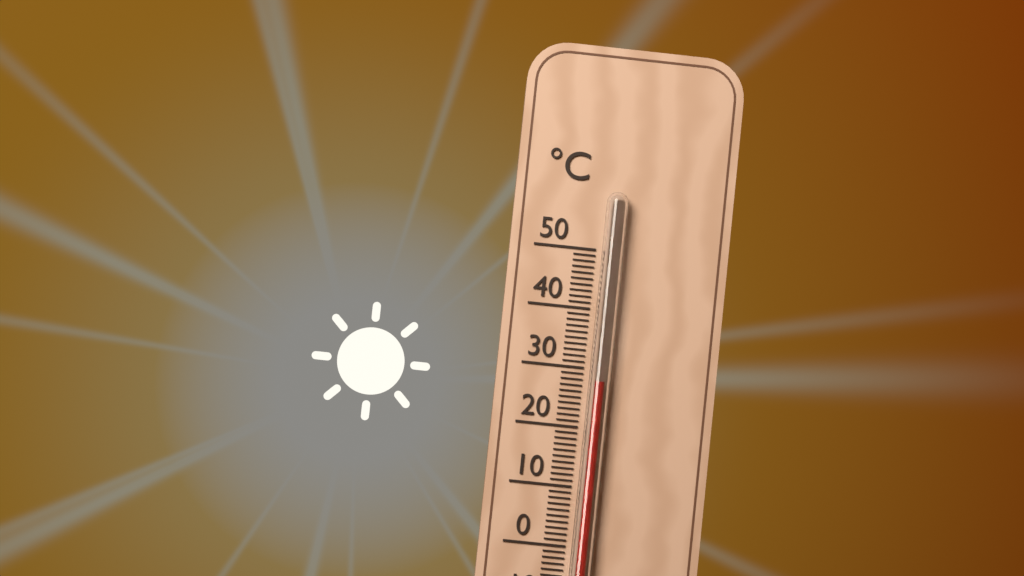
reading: 28 °C
